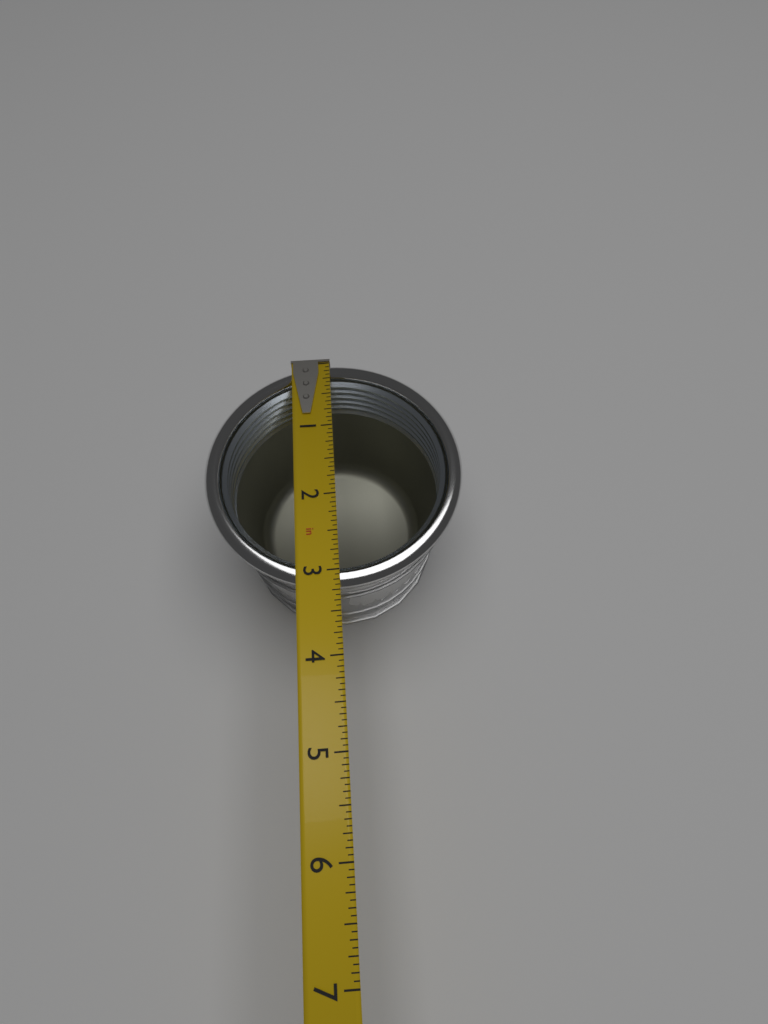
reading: 3.1875 in
